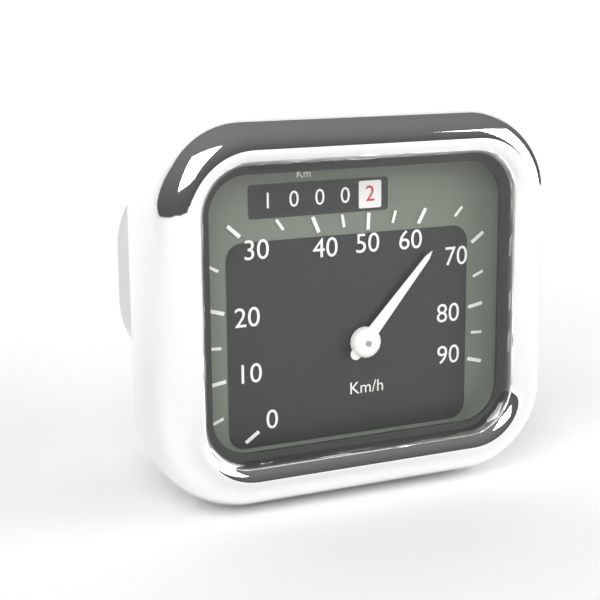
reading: 65 km/h
